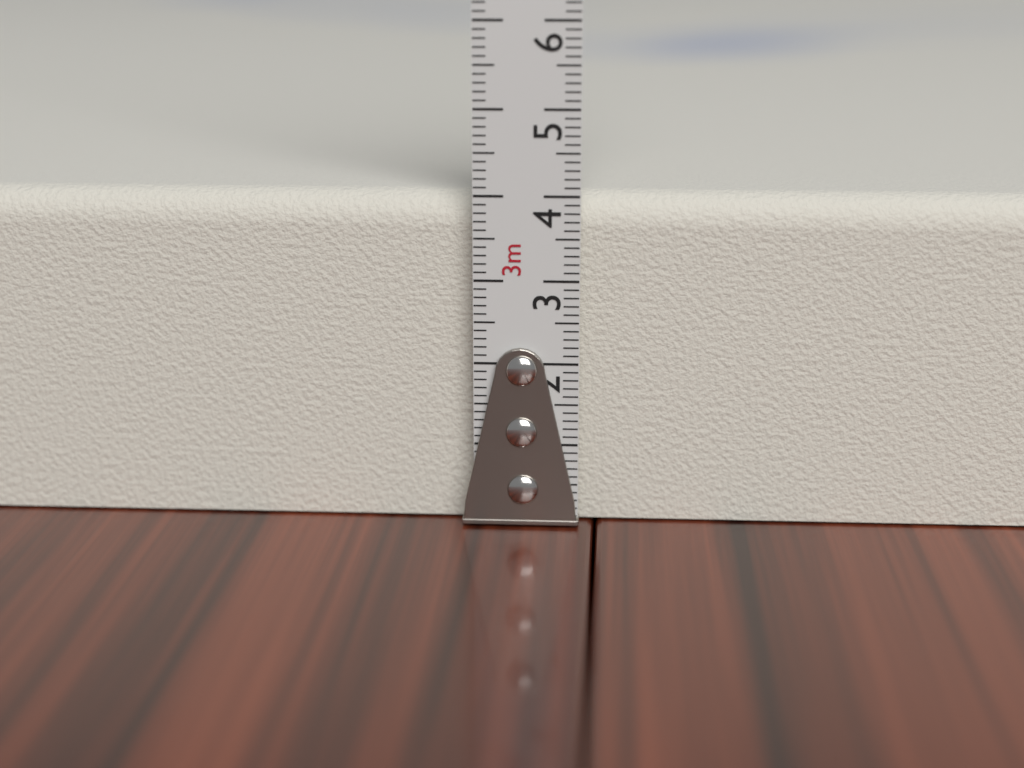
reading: 4.0 cm
